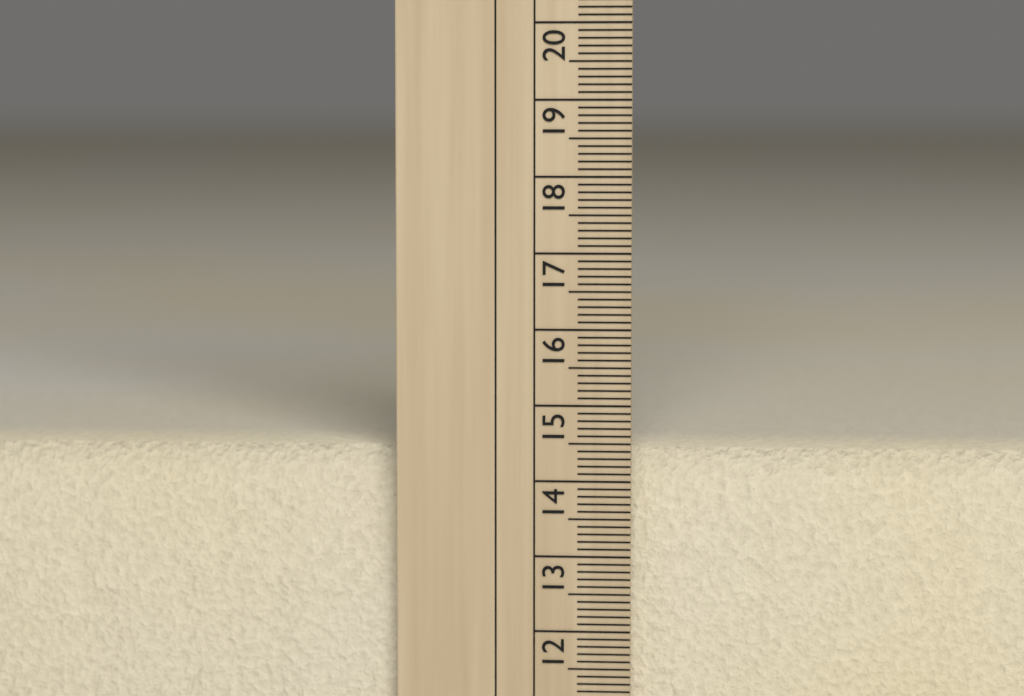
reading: 14.4 cm
